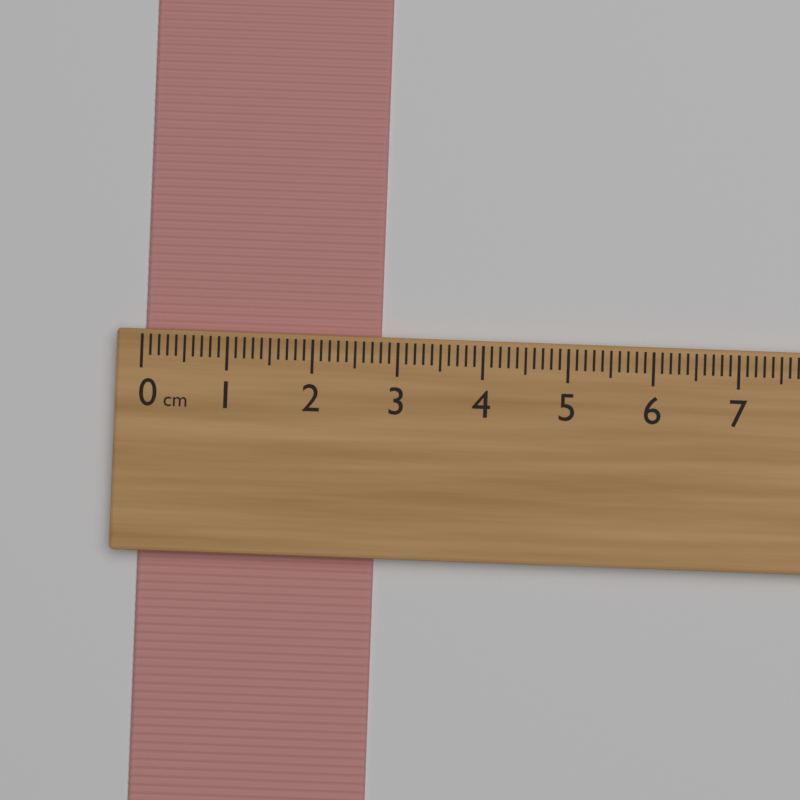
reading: 2.8 cm
